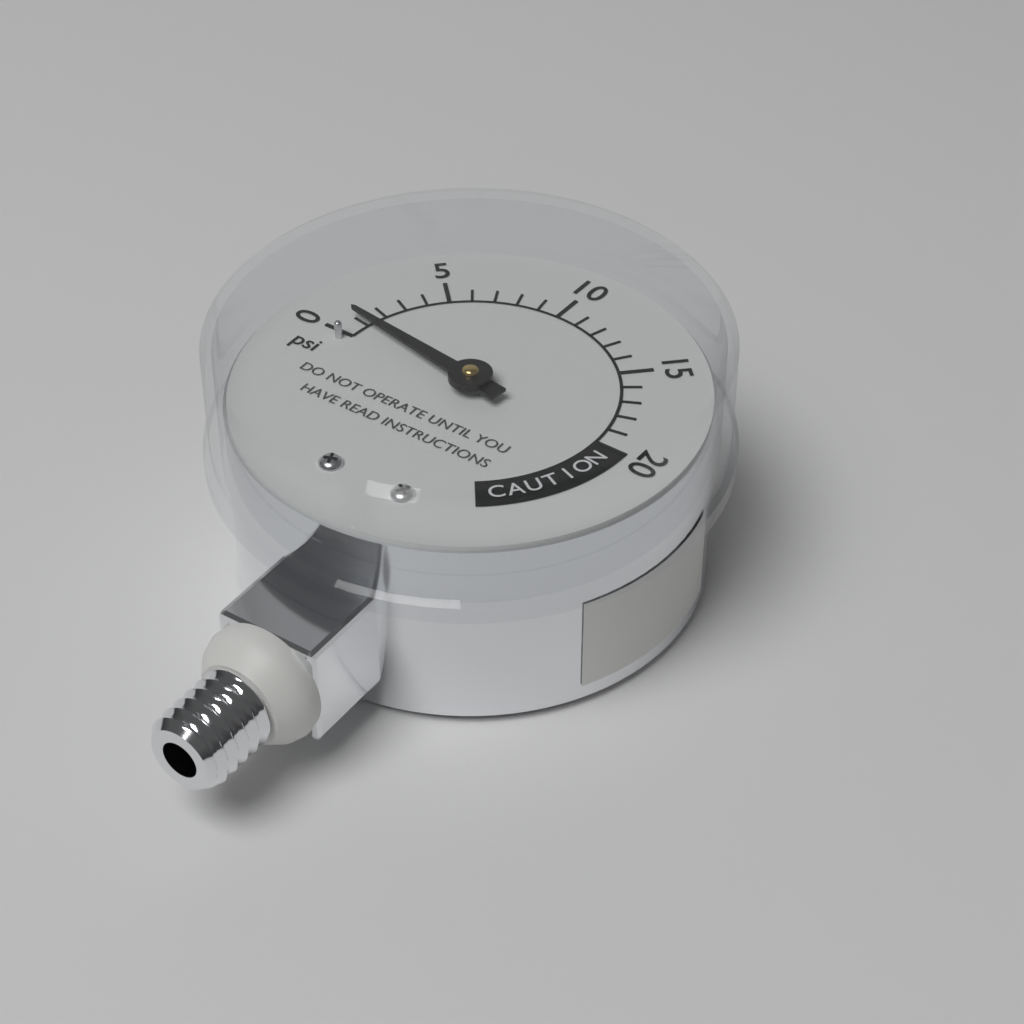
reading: 1 psi
